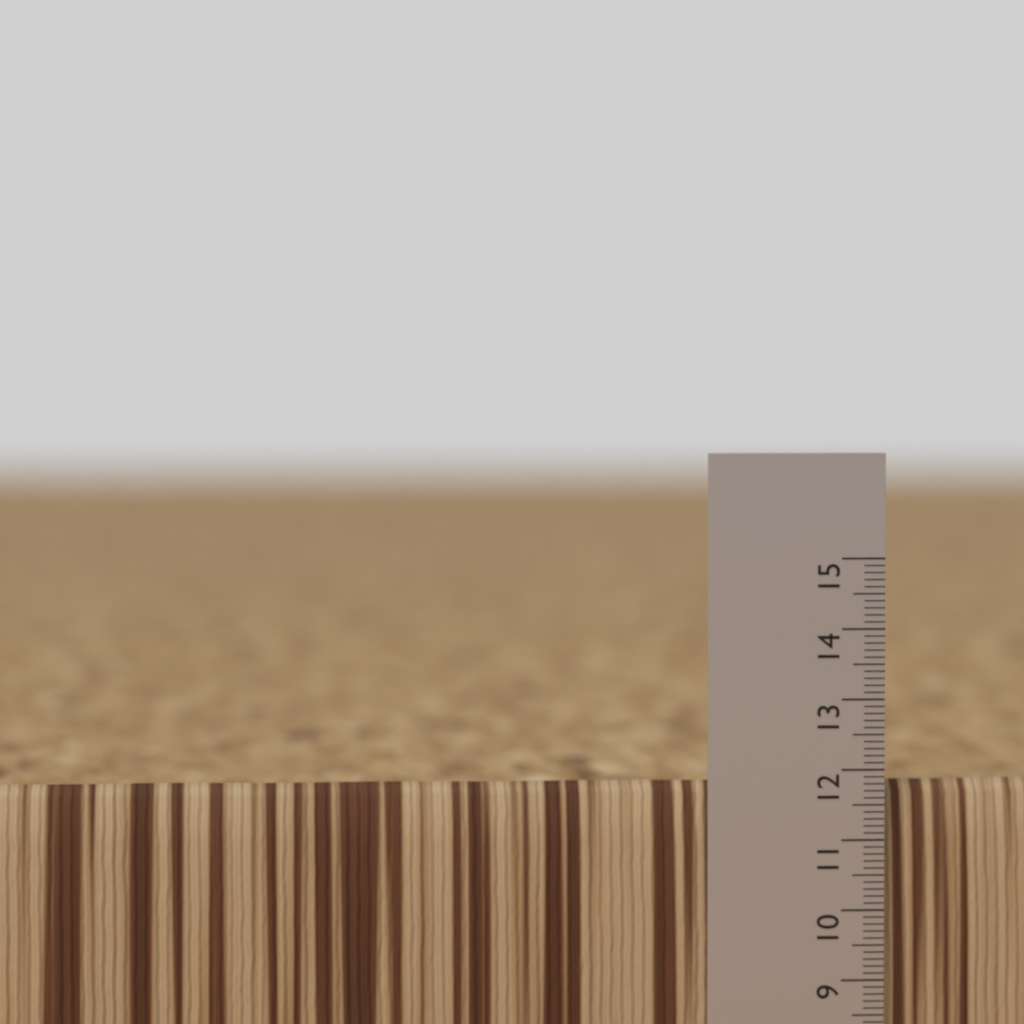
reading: 11.8 (no unit)
